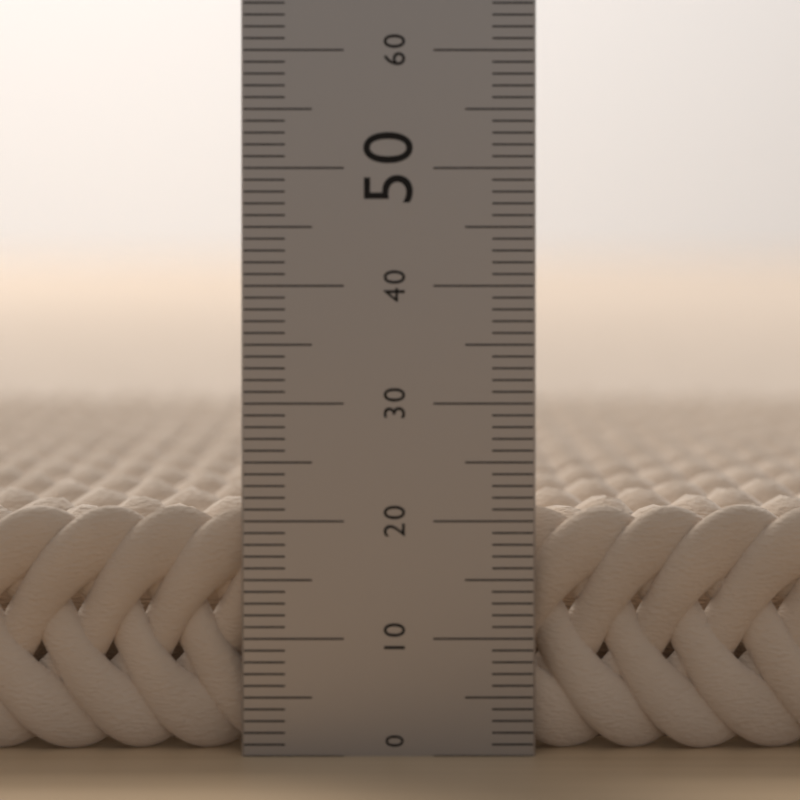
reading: 21 (no unit)
